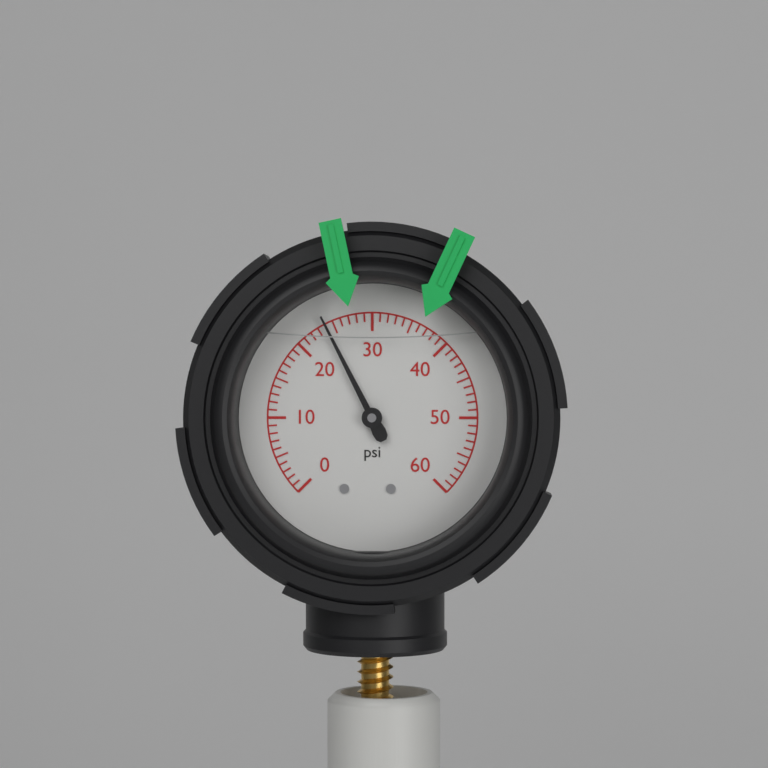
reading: 24 psi
